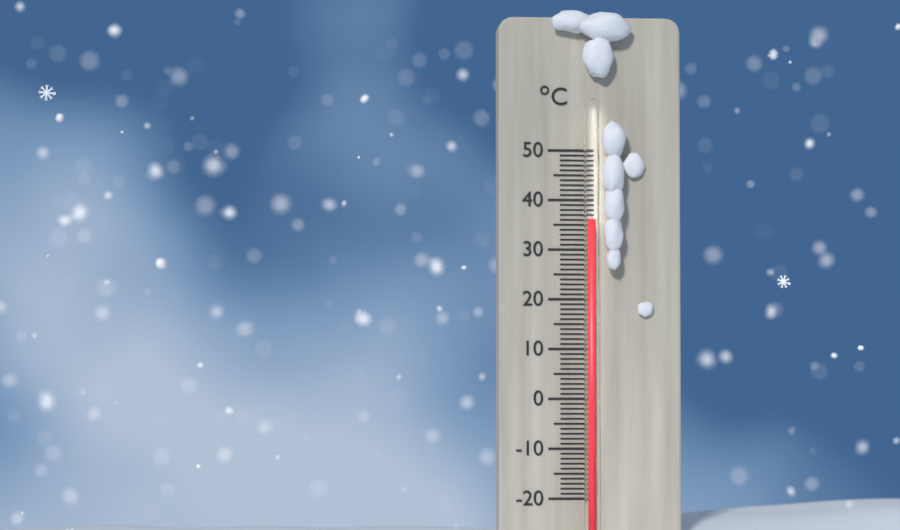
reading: 36 °C
